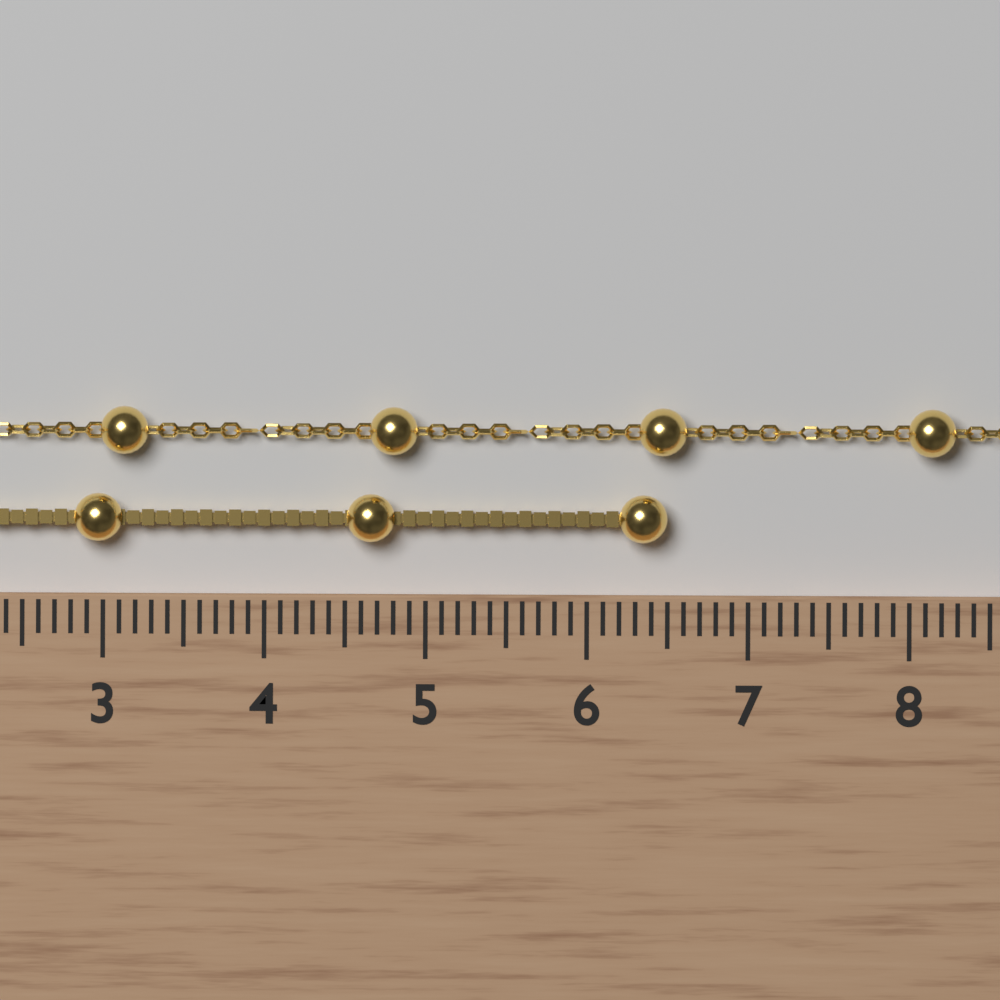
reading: 6.5 cm
